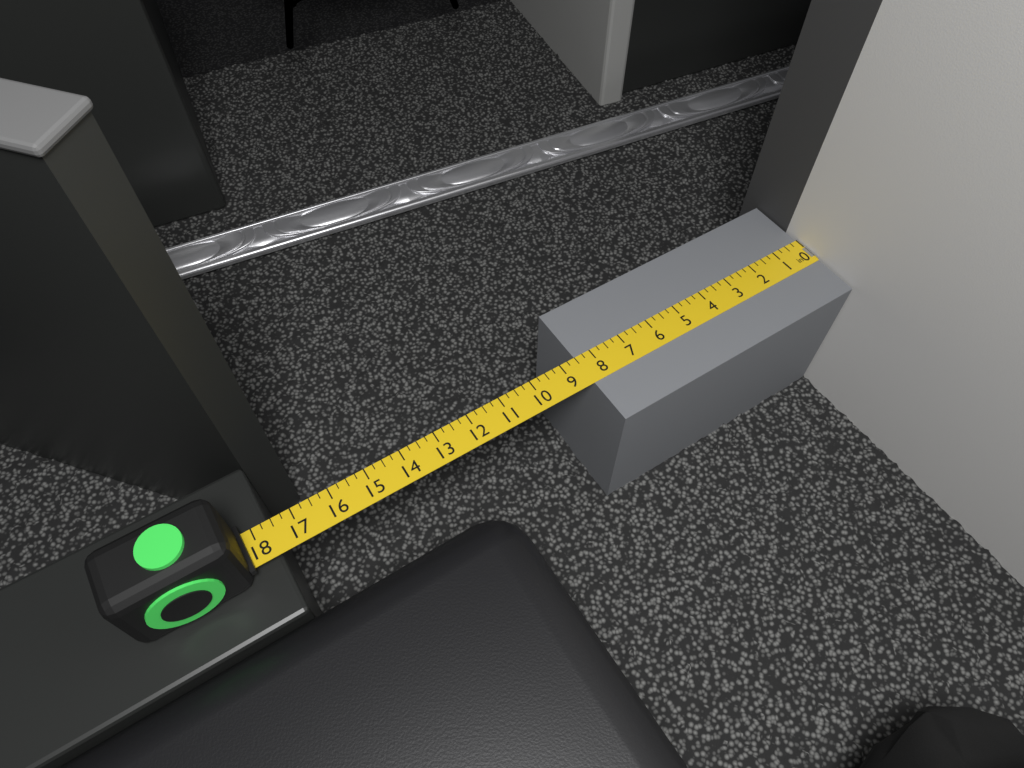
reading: 8.50 in
